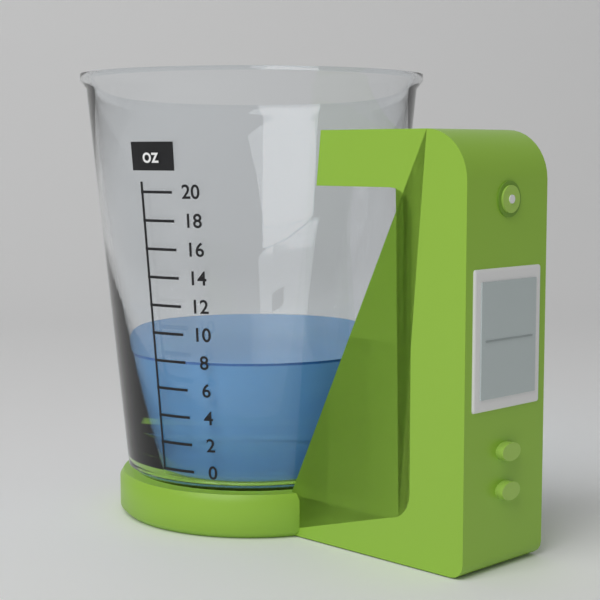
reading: 8 oz
